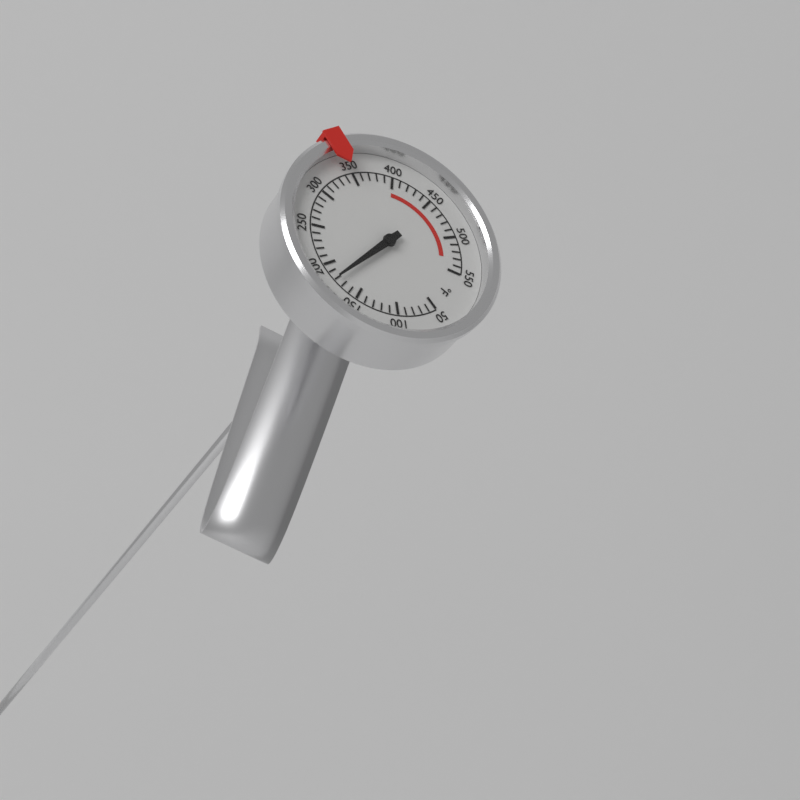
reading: 180 °F
